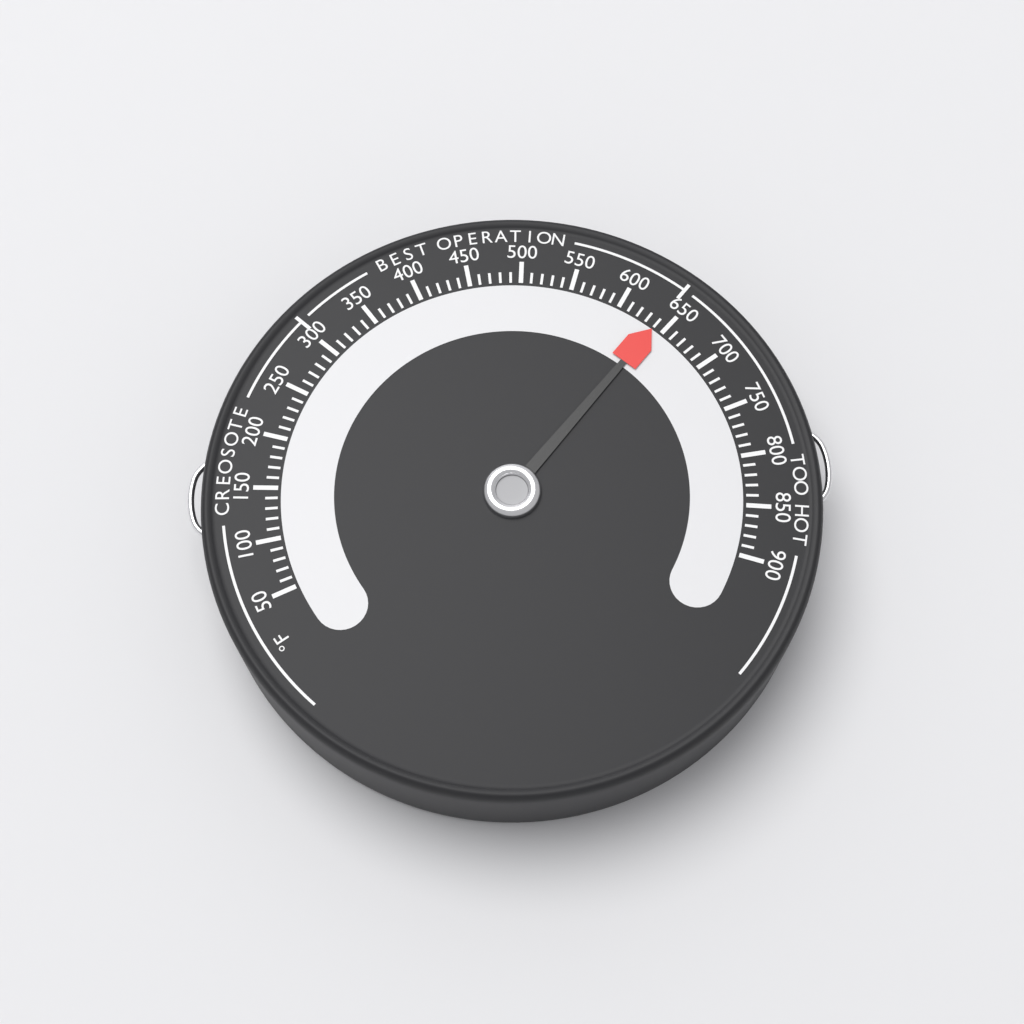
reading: 640 °F
